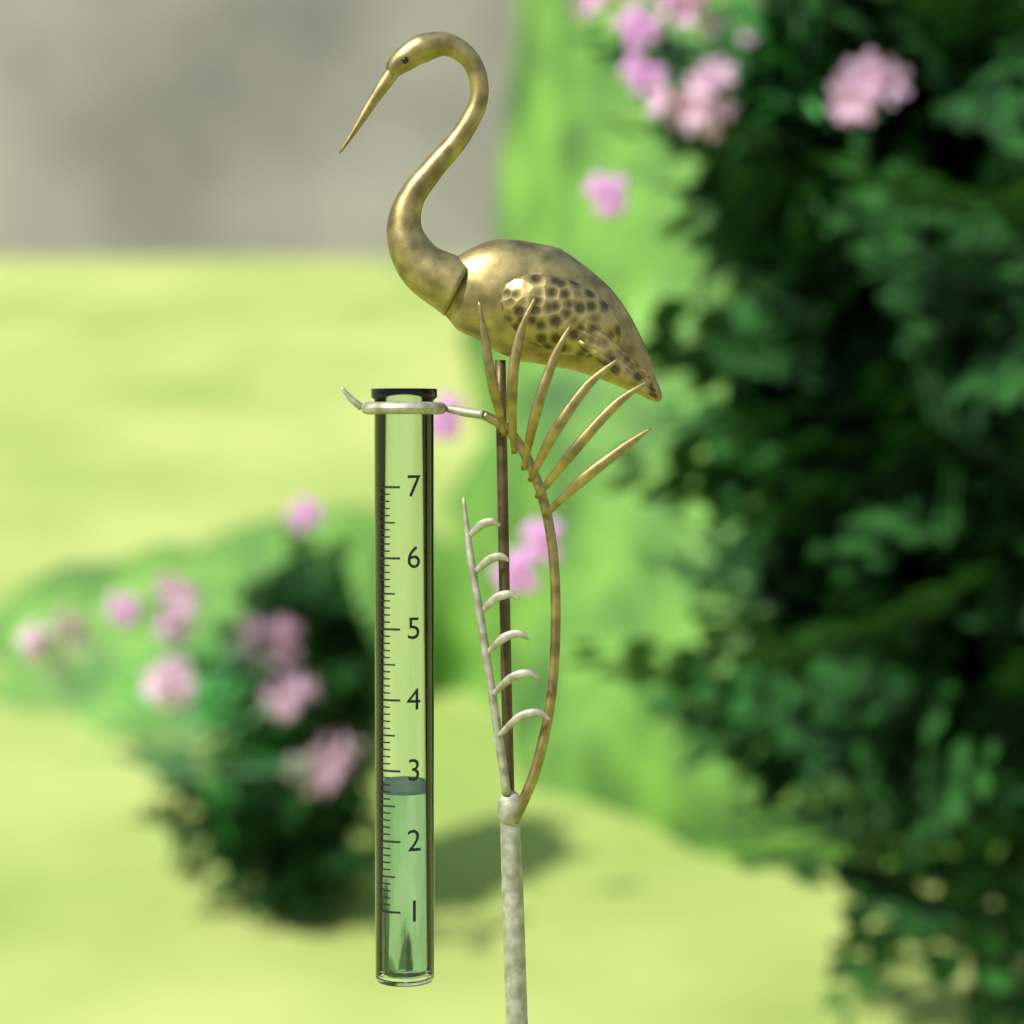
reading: 2.7 (no unit)
